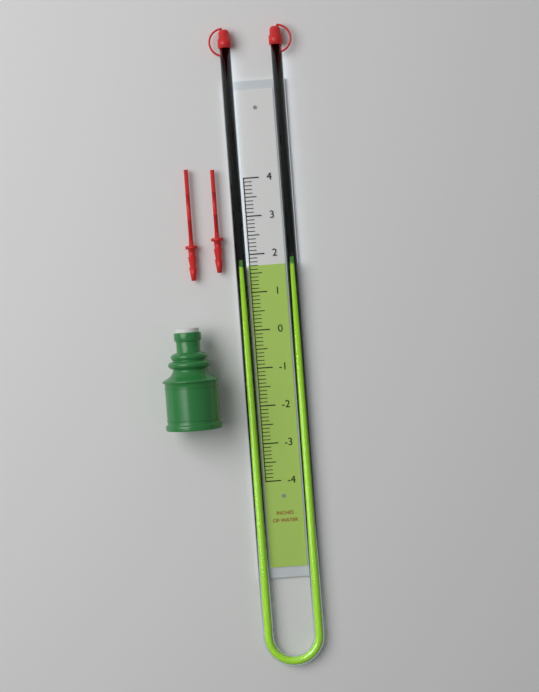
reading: 1.7 in
